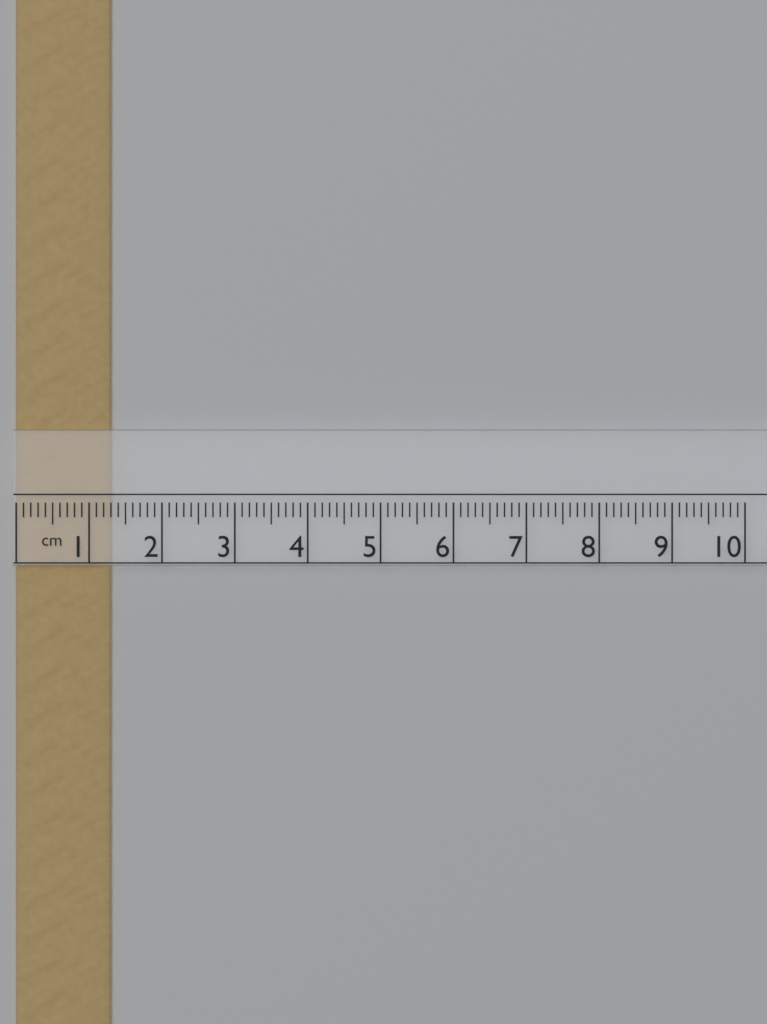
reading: 1.3 cm
